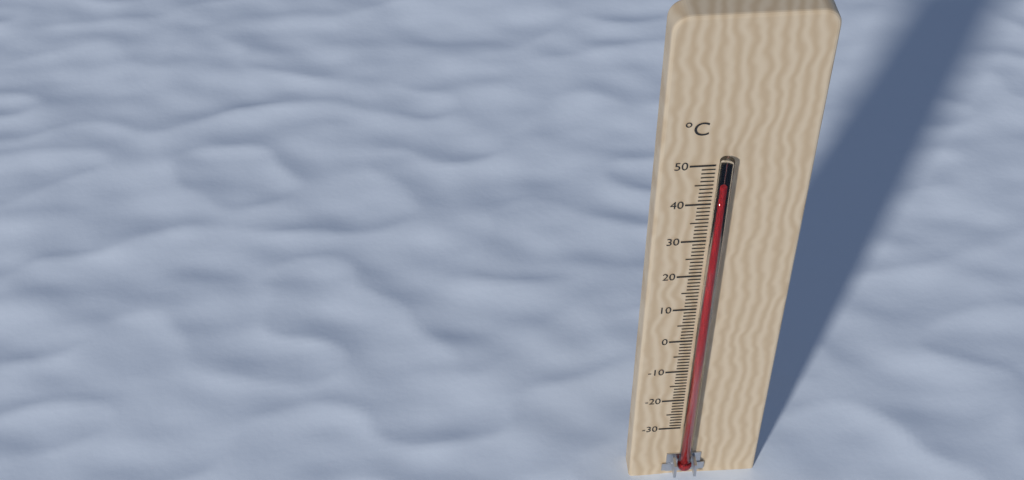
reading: 46 °C
